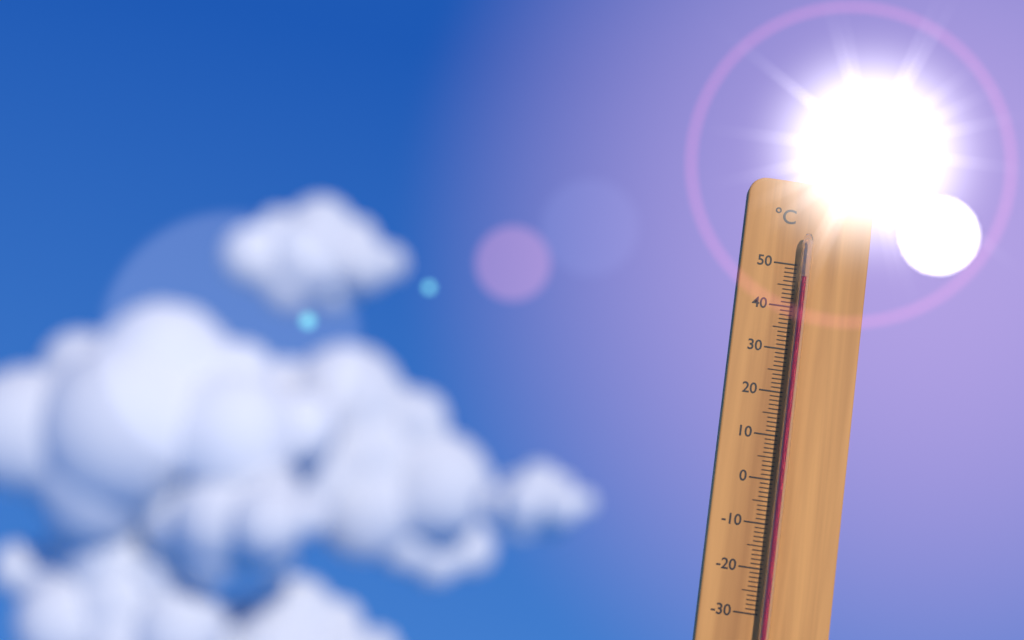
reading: 47 °C
